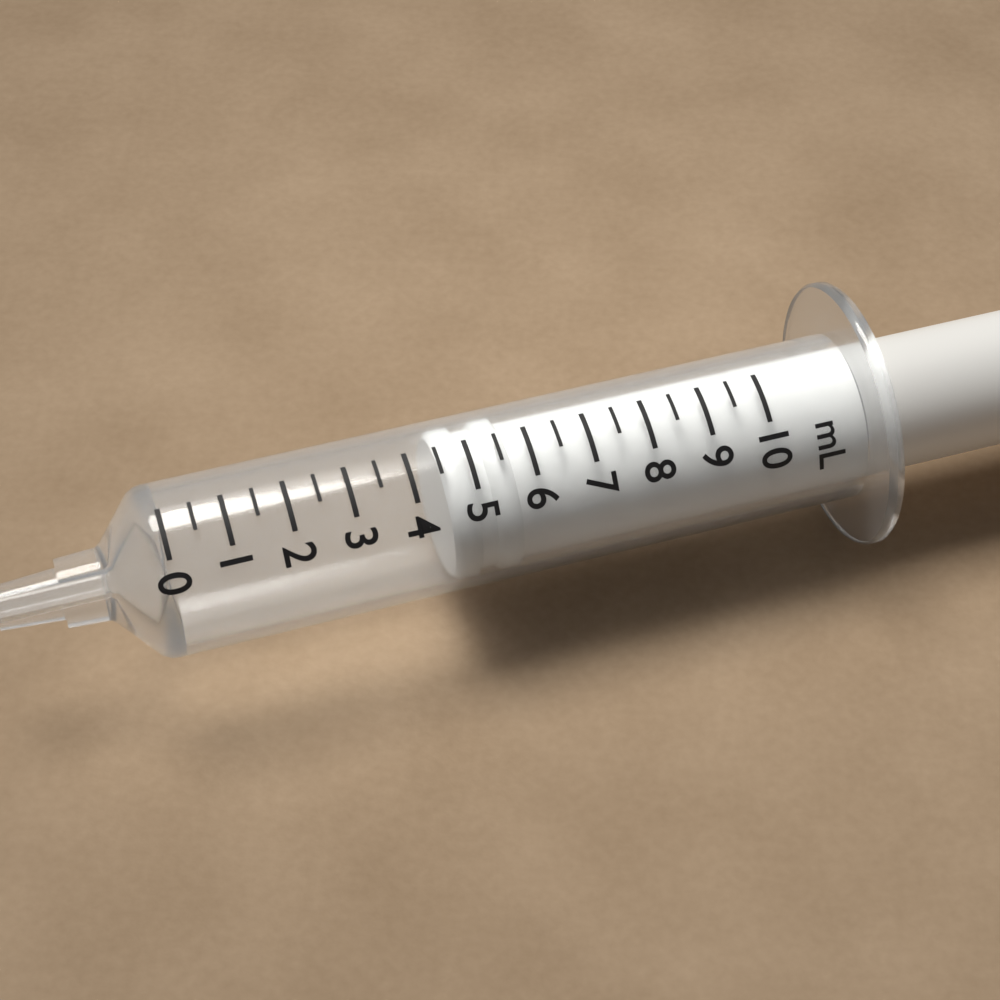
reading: 4.5 mL
